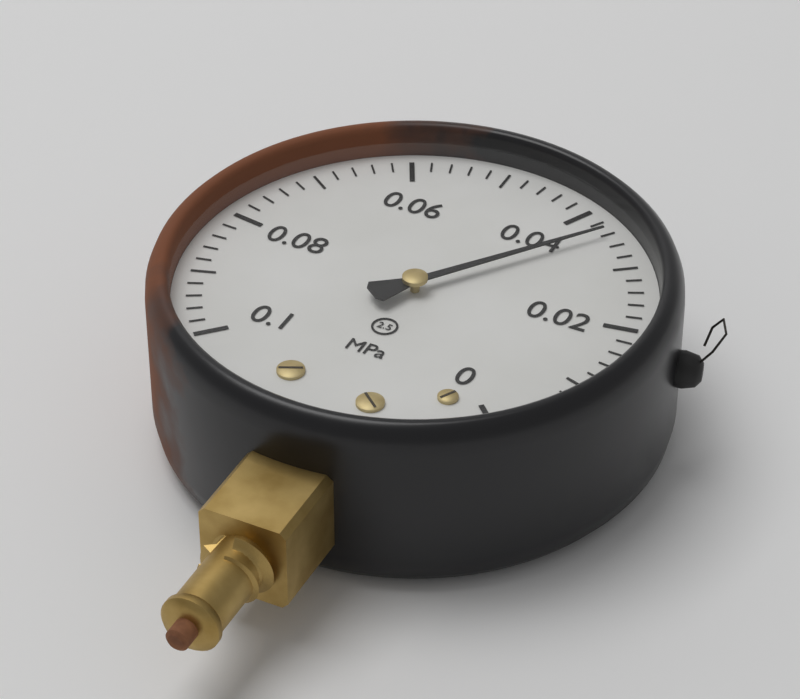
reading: 0.036 MPa
